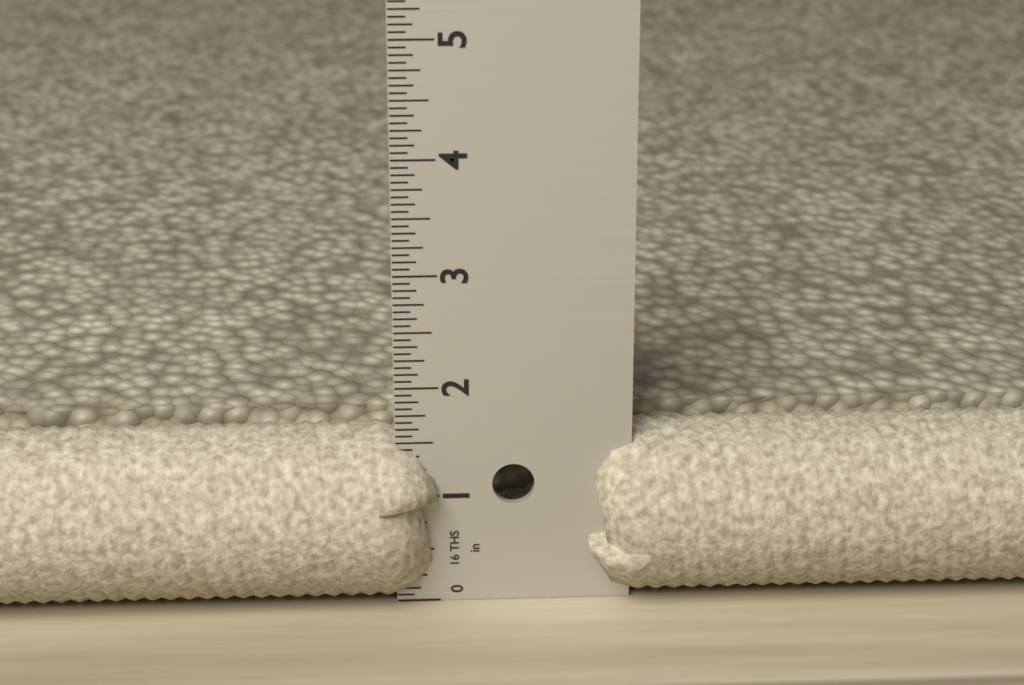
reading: 1.5625 in
